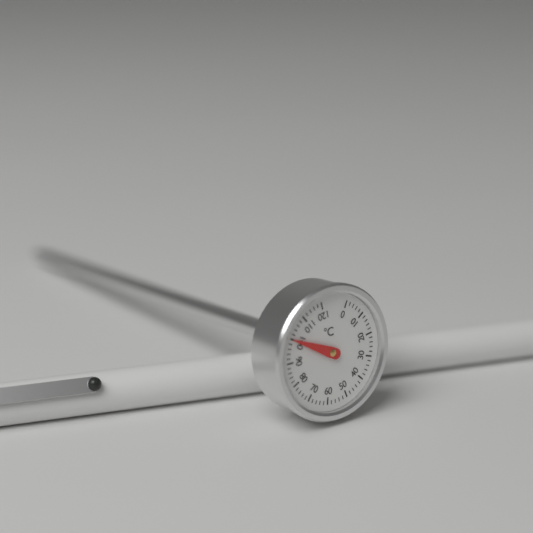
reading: 100 °C
